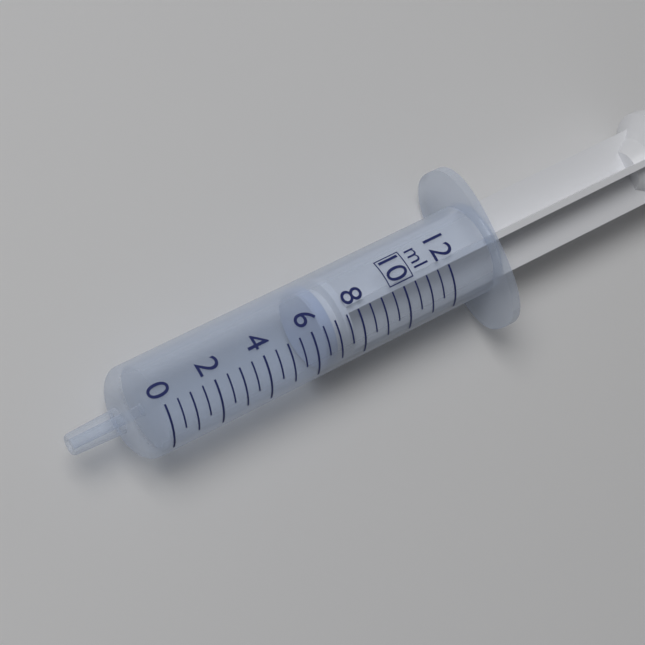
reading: 6.5 ml
